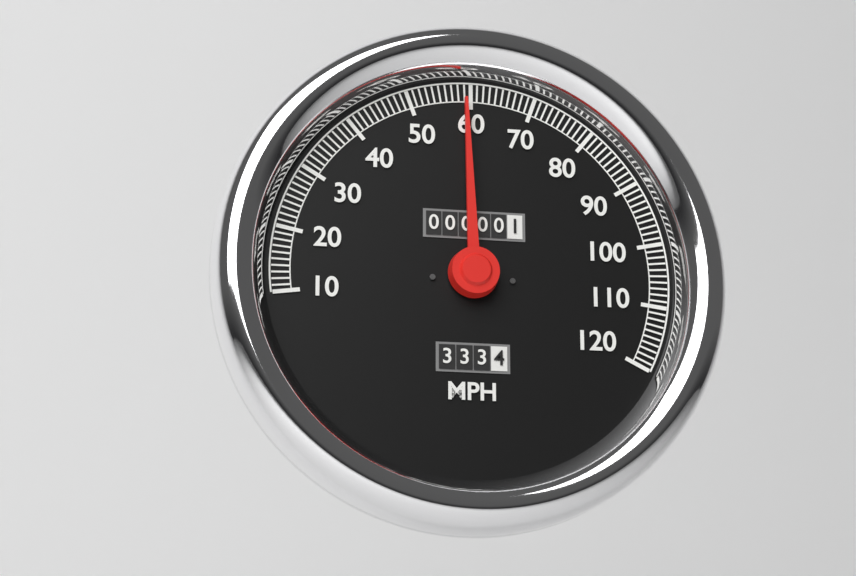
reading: 59 MPH
